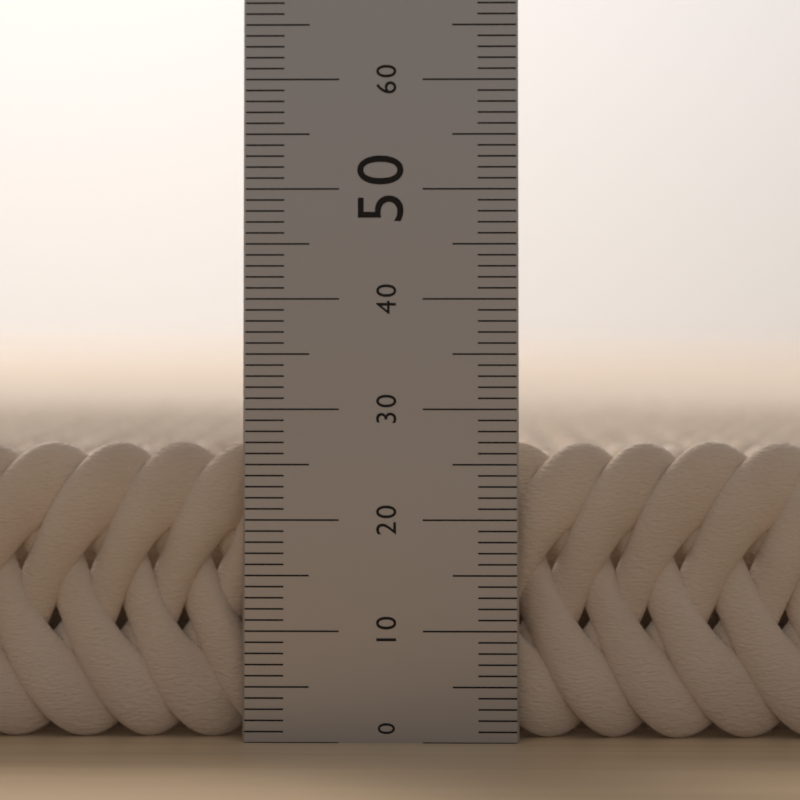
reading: 27 (no unit)
